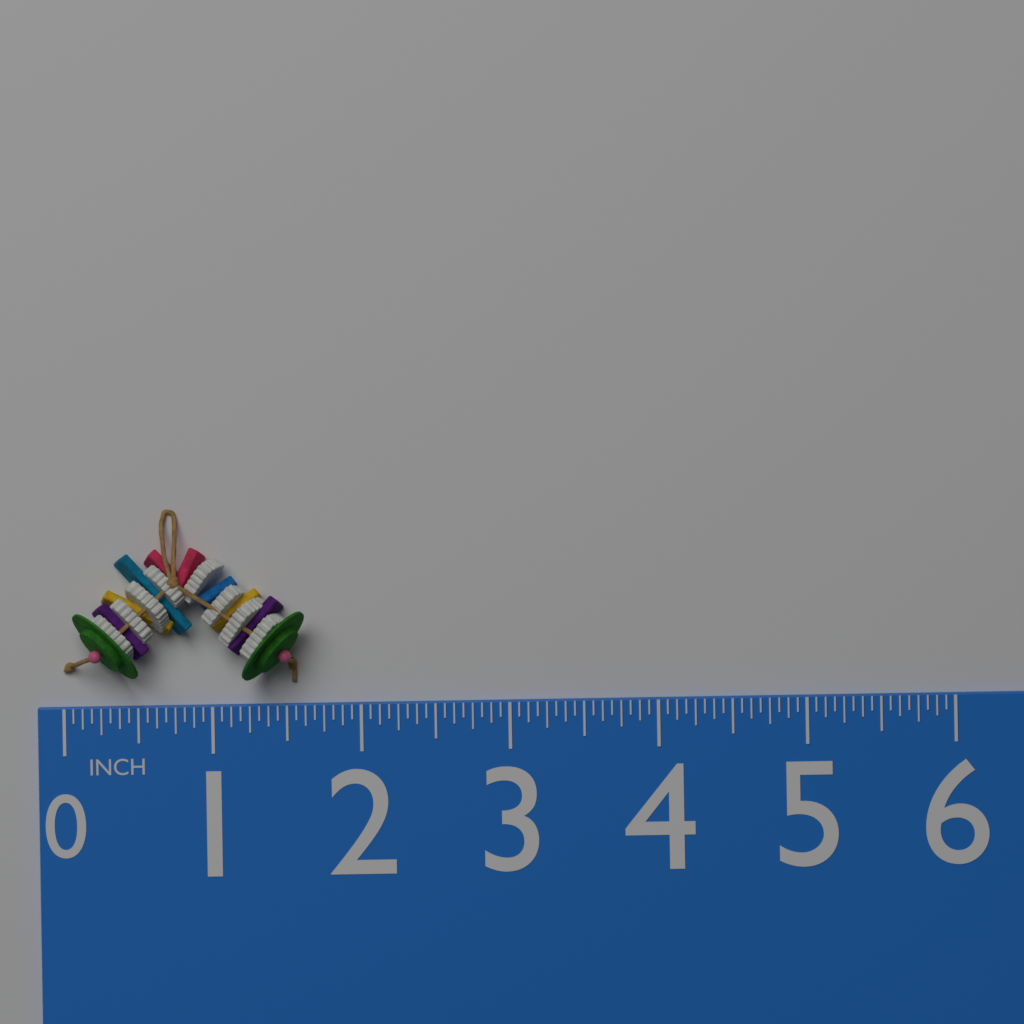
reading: 1.6250 in
